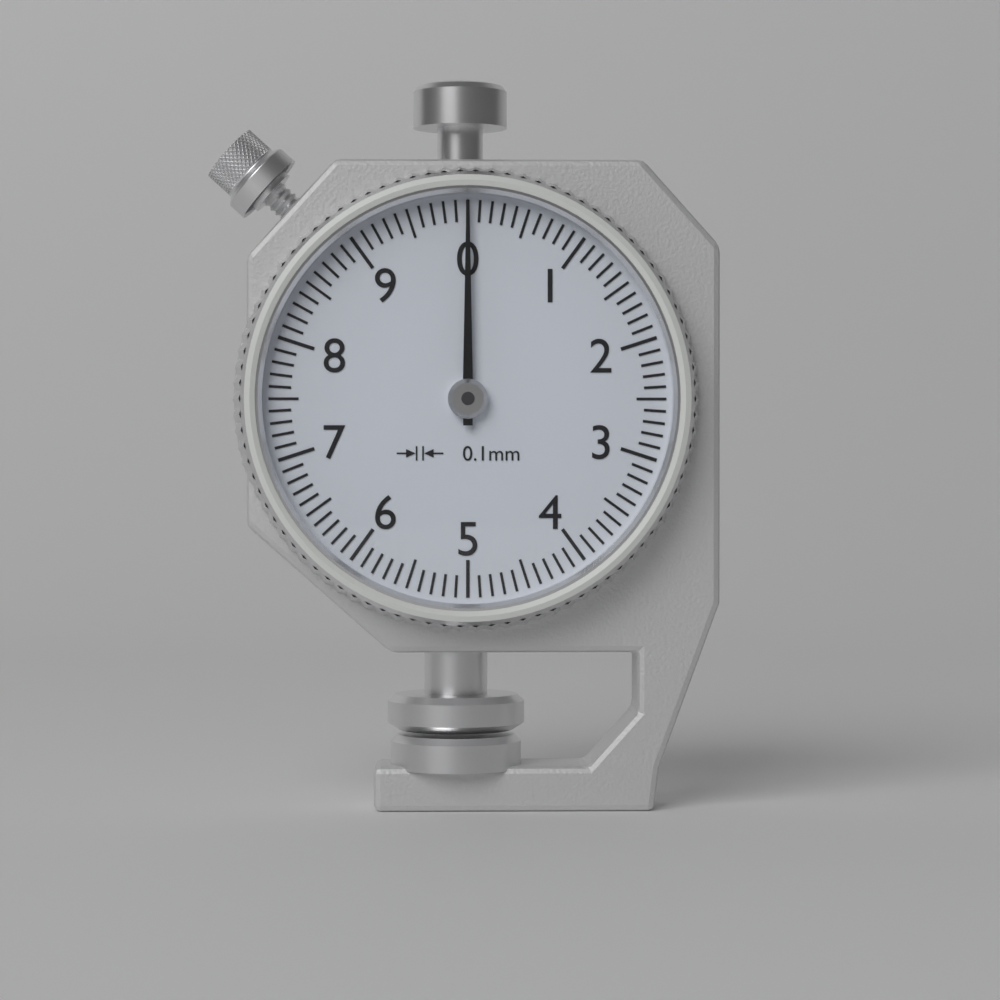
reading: 0.0 mm
